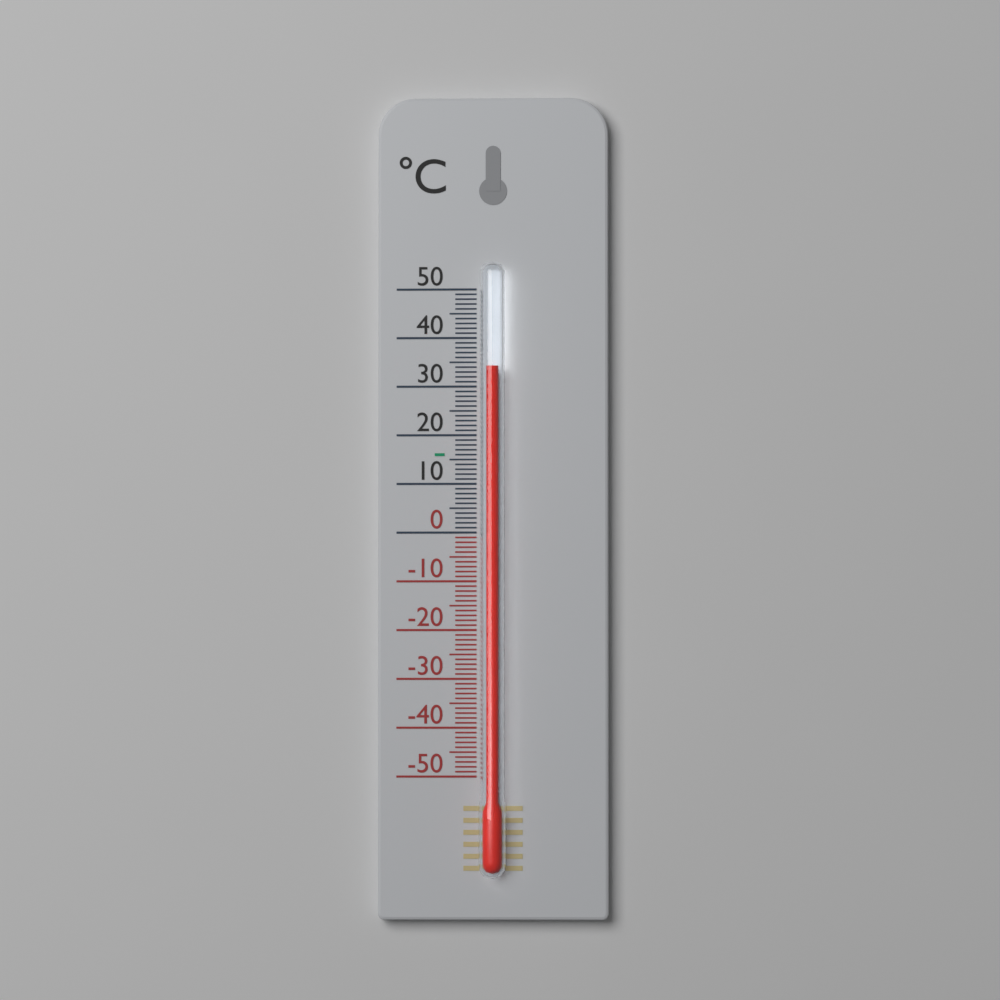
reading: 34 °C
